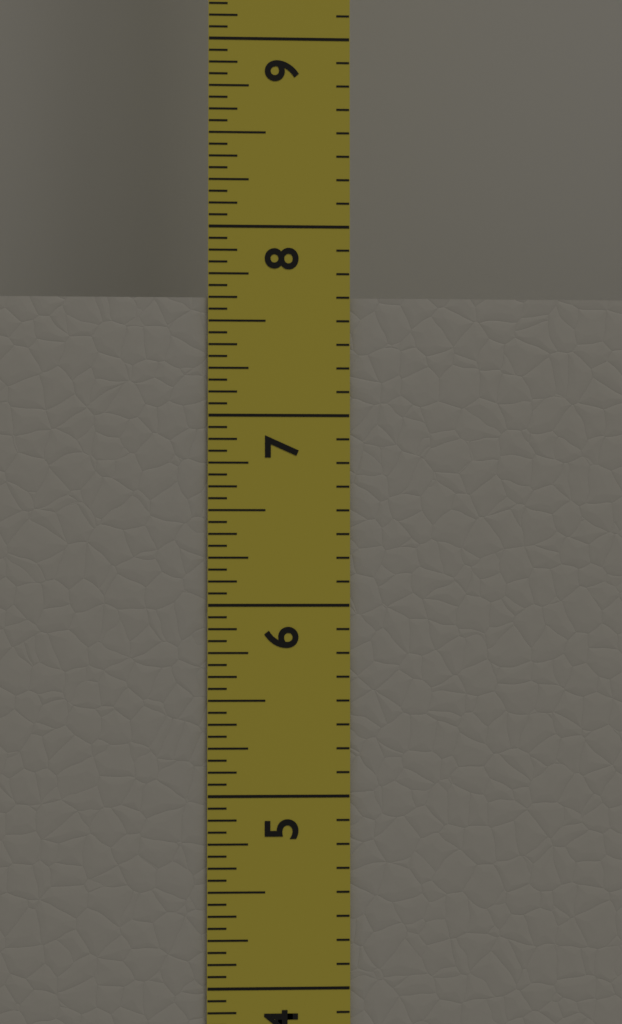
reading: 7.6250 in
